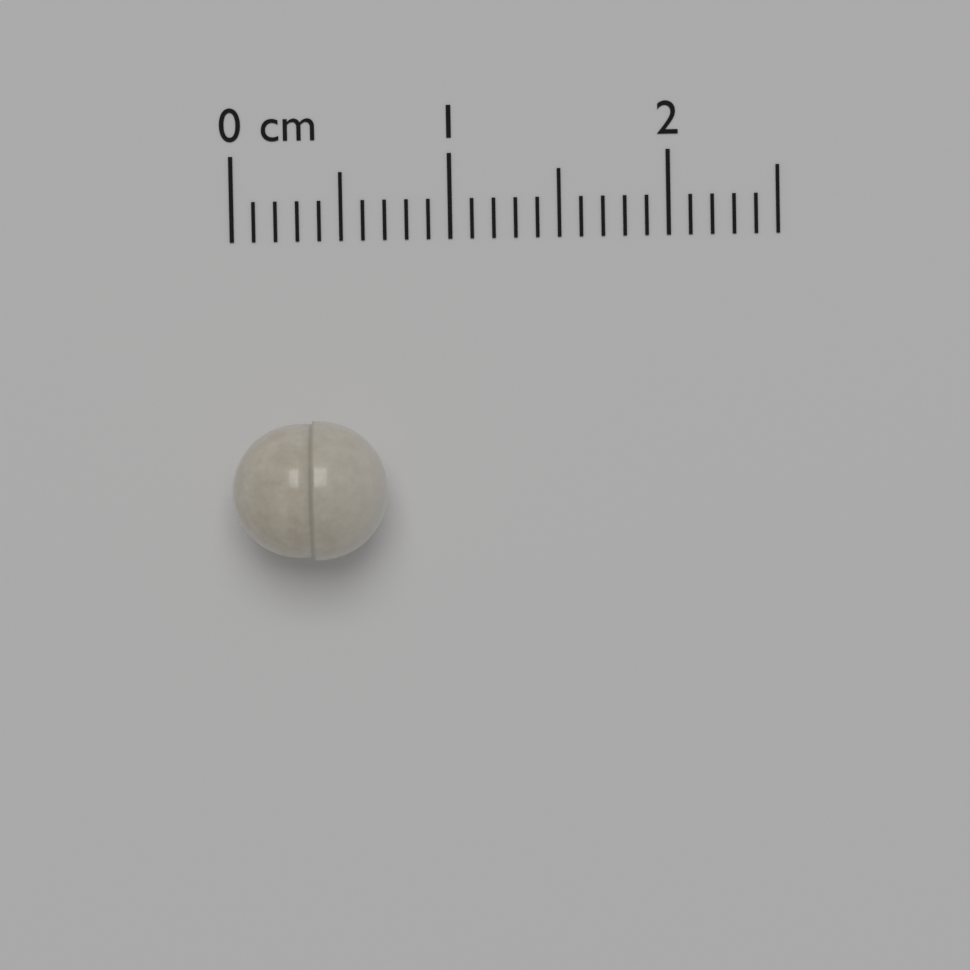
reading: 0.7 cm
